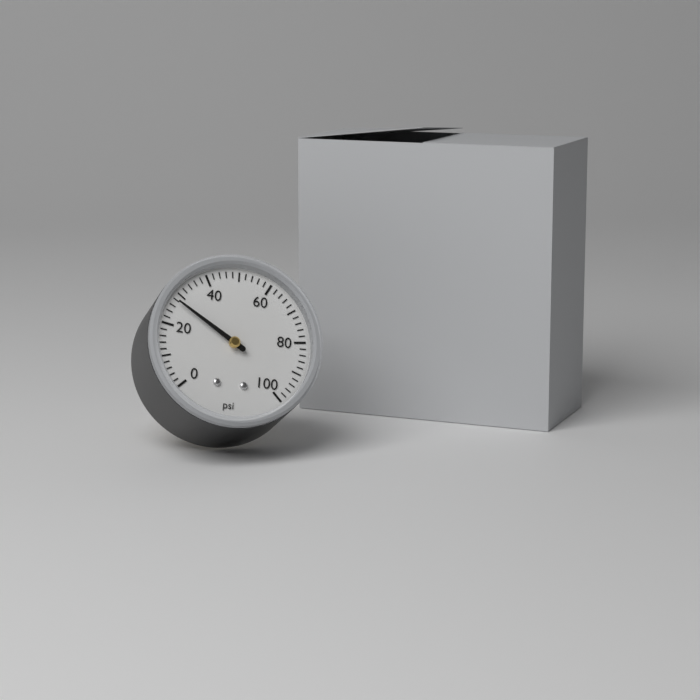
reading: 28 psi
